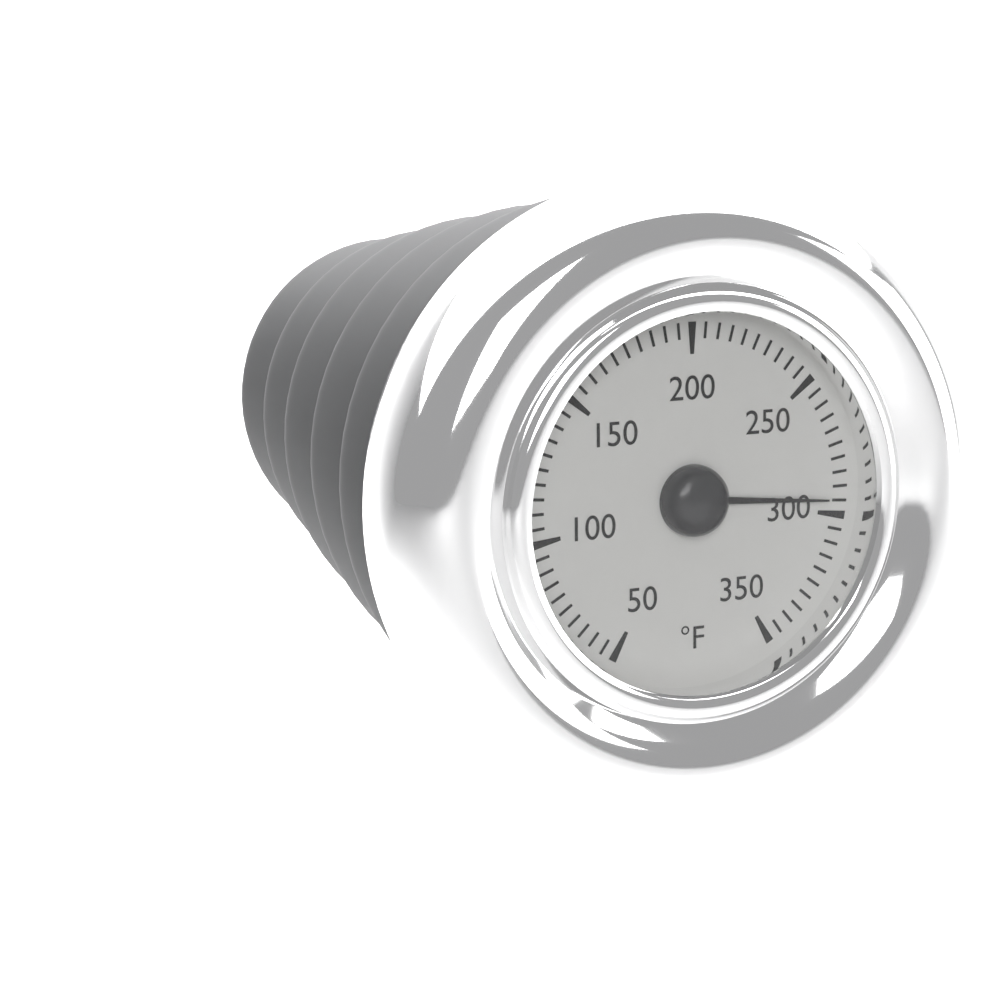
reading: 295 °F
